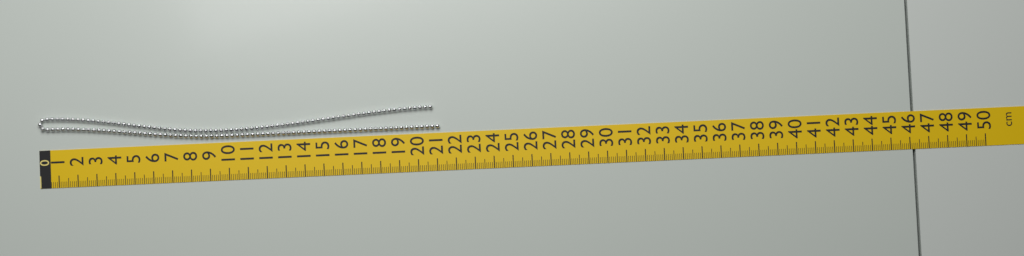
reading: 21.2 cm
